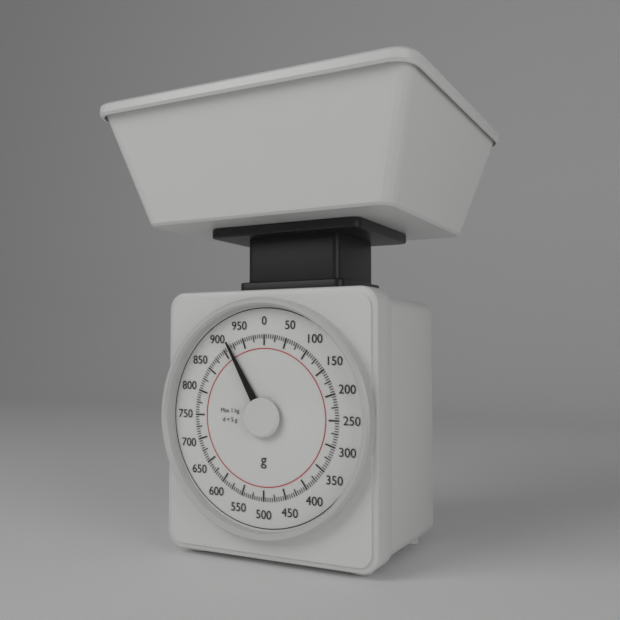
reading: 915 g
